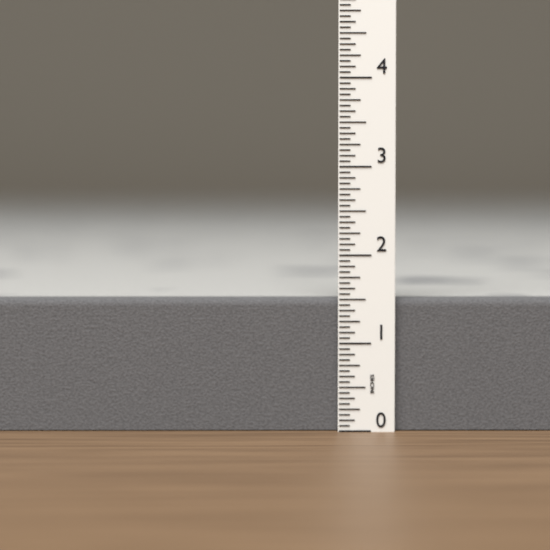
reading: 1.5000 in
